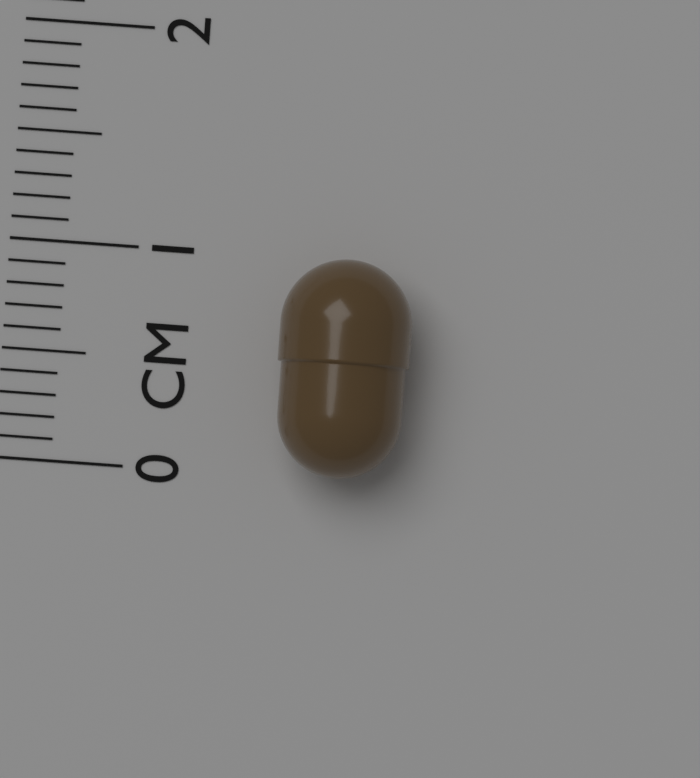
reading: 1.0 cm
